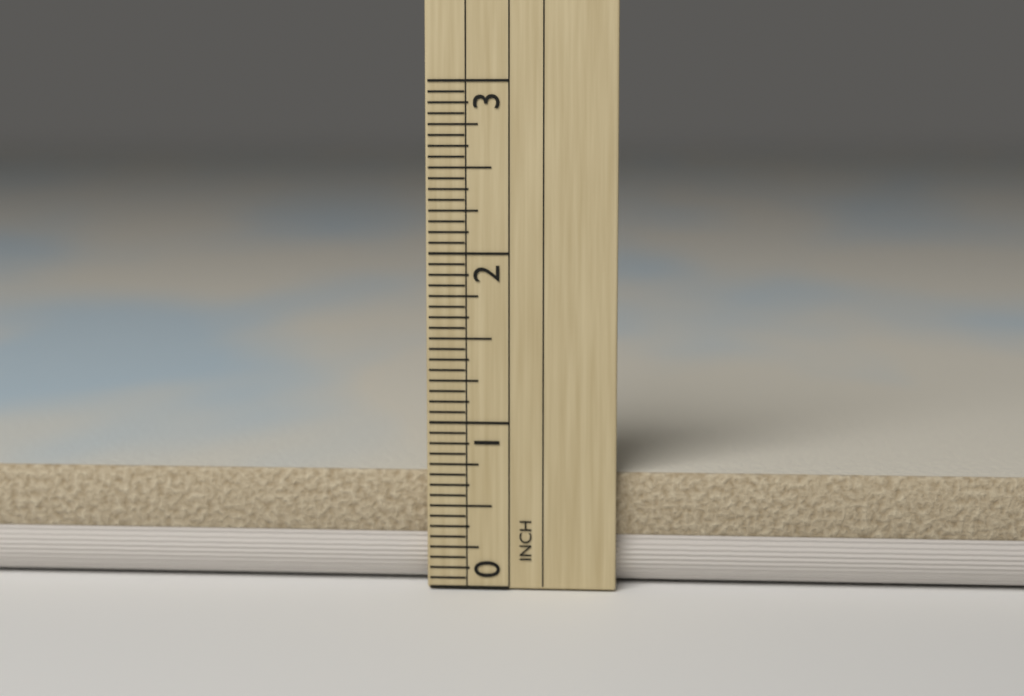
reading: 0.6875 in
